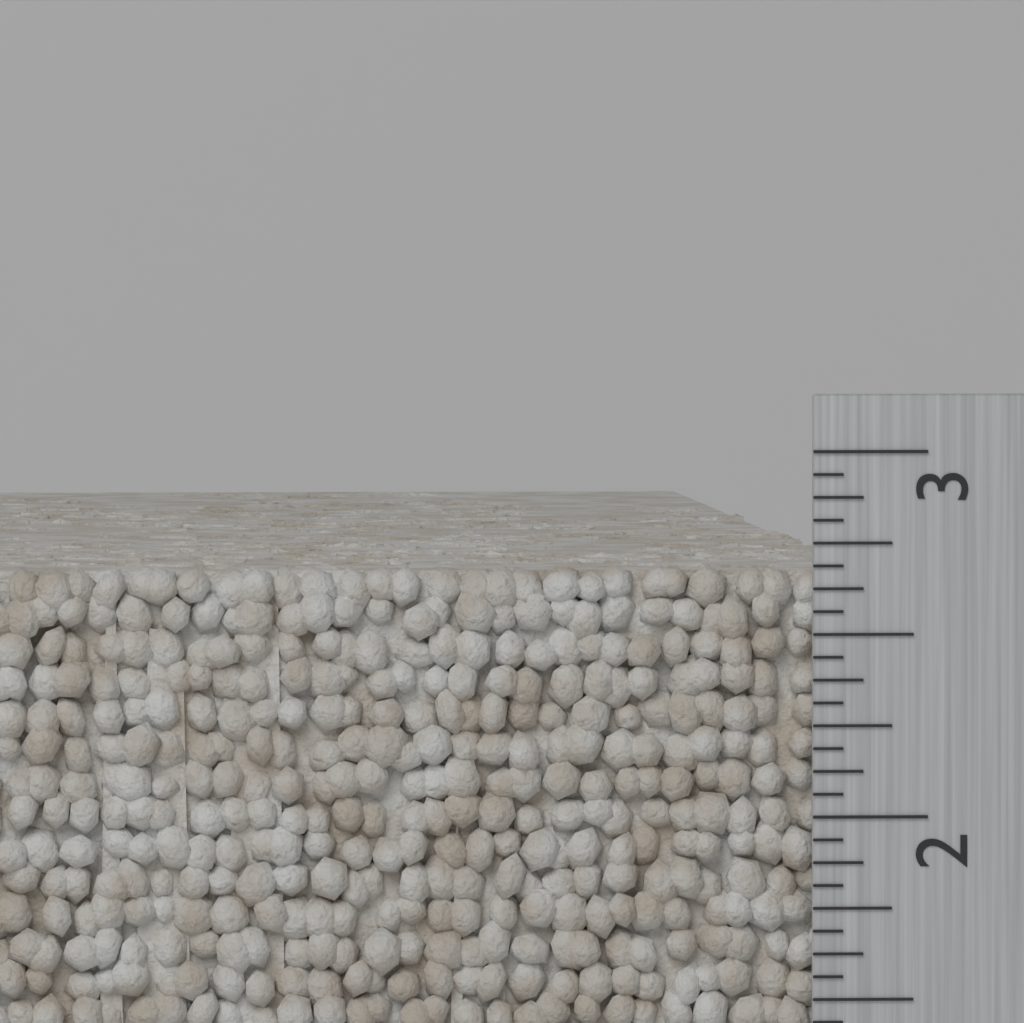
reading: 2.6875 inch
